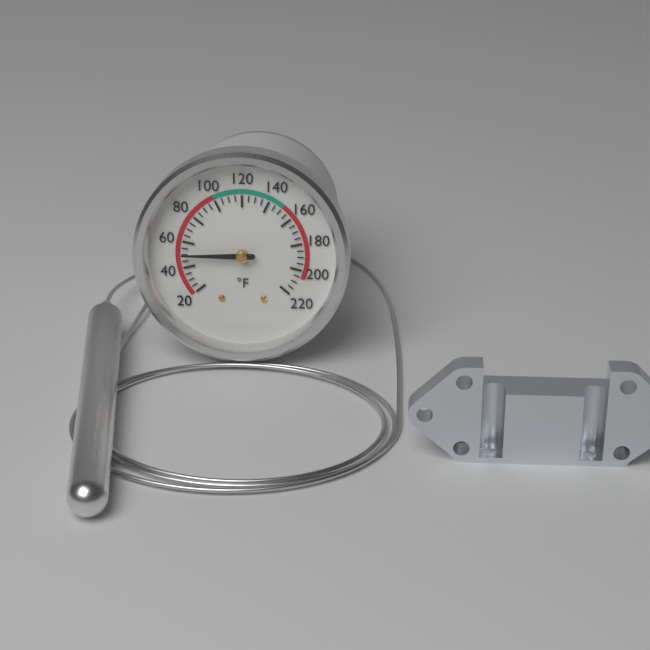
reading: 50 °F
